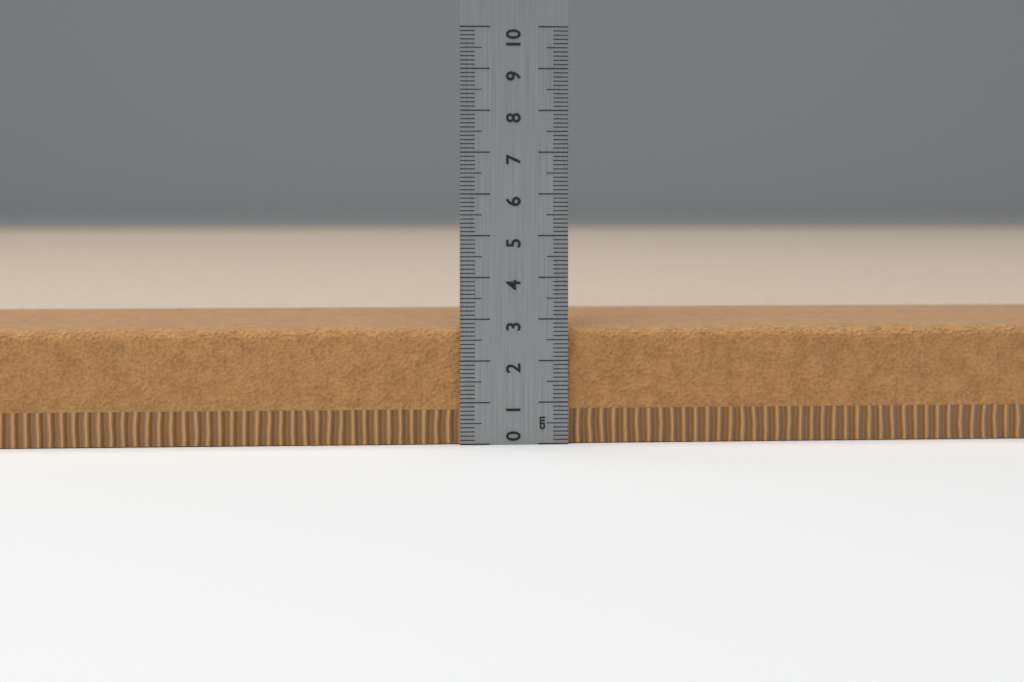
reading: 2.8 cm
